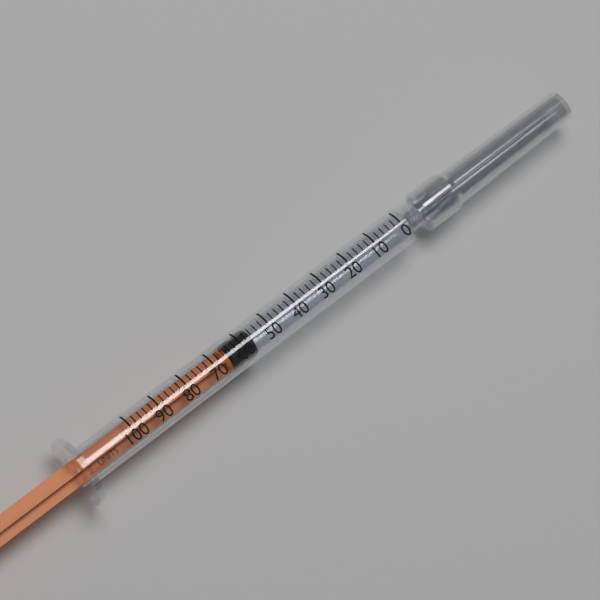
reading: 56 units
